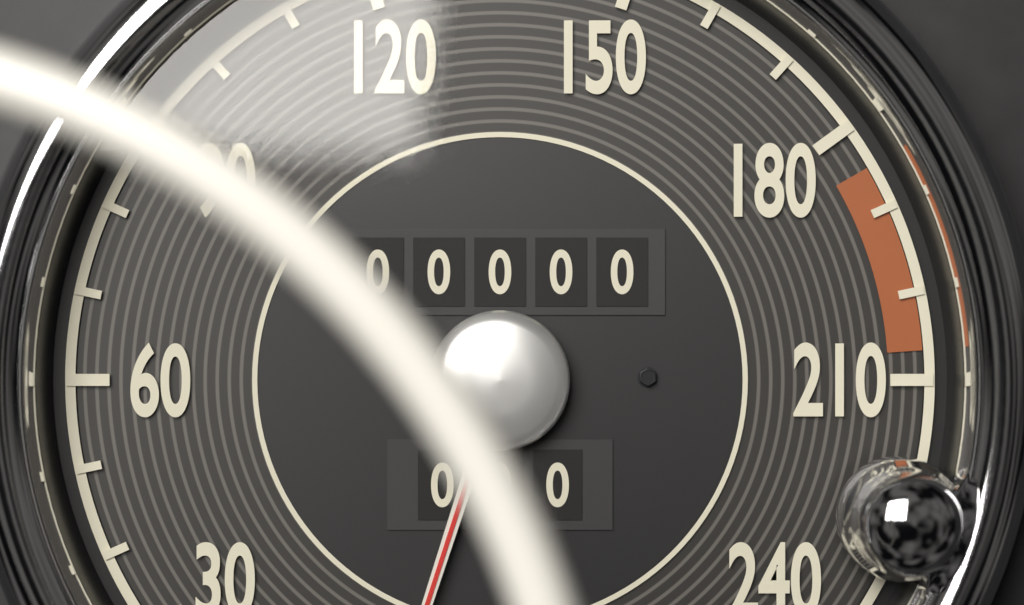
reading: 0 km/h
